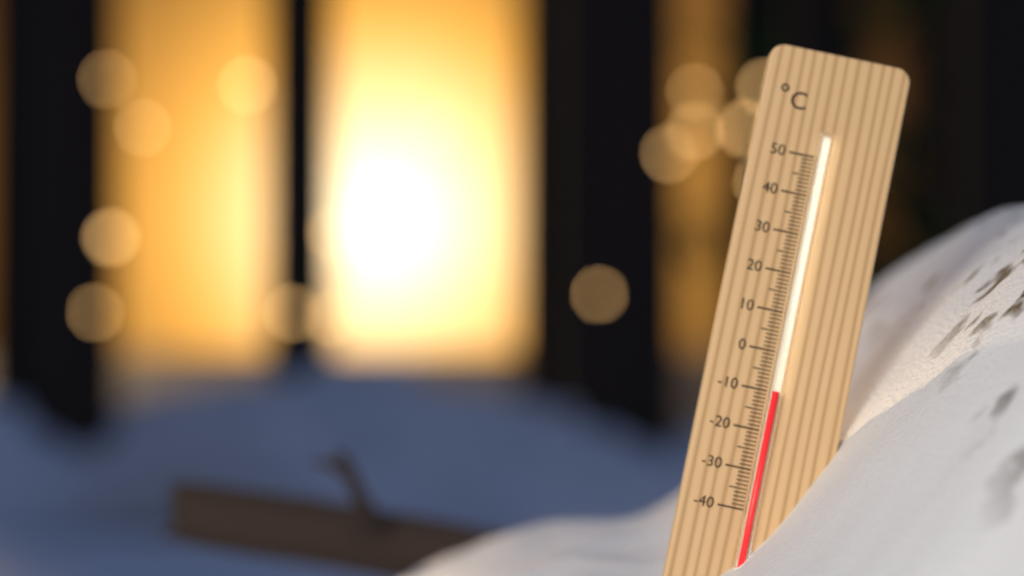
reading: -10 °C
